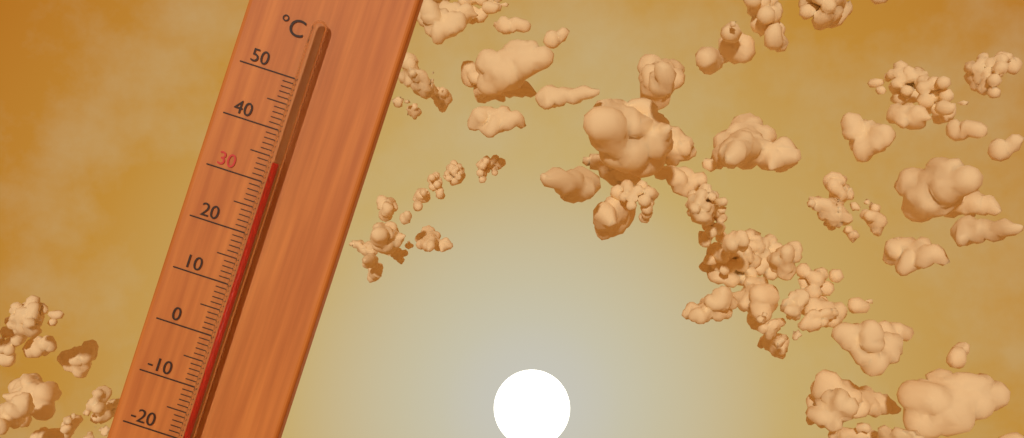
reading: 34 °C
